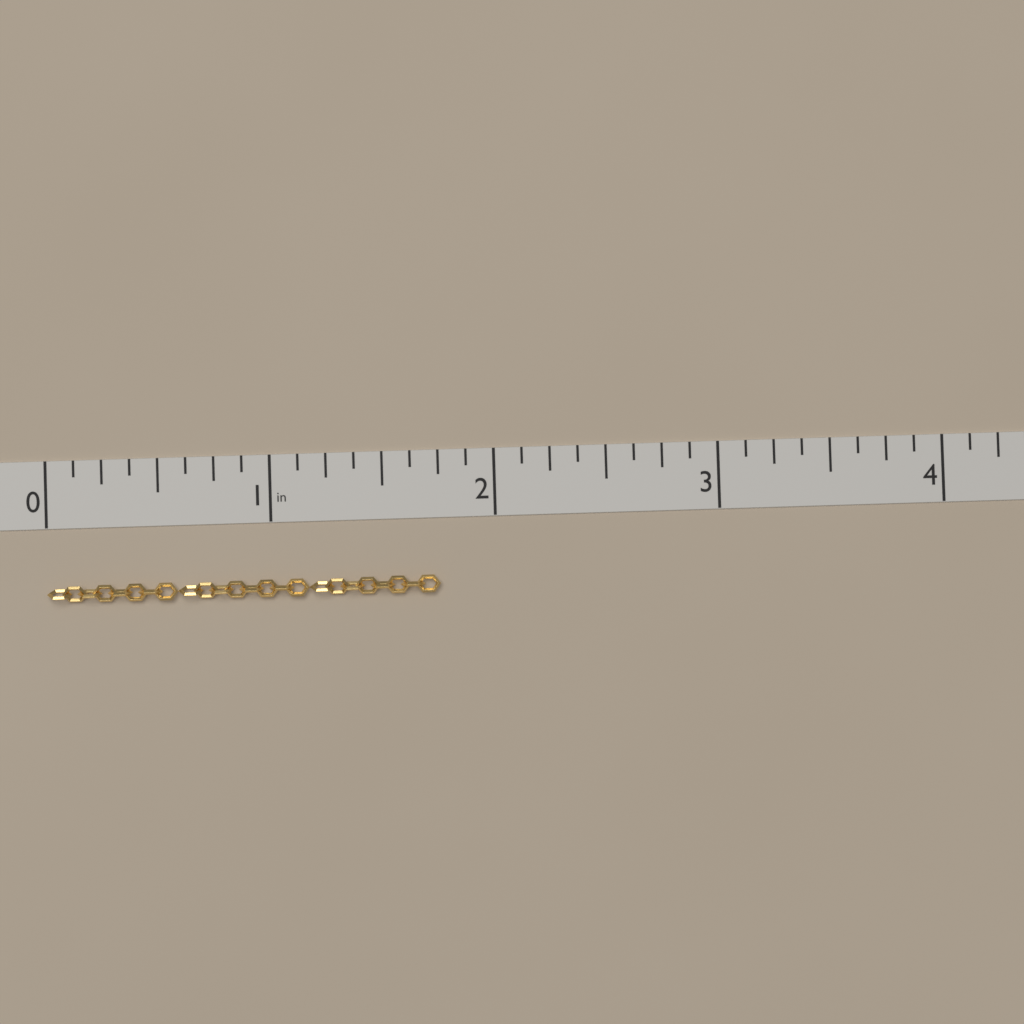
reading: 1.750 in
